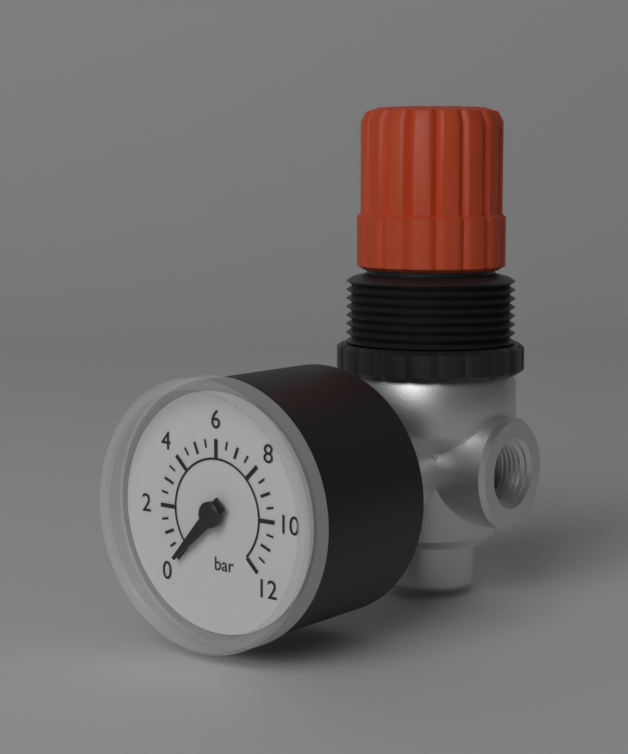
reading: 0.0 bar
